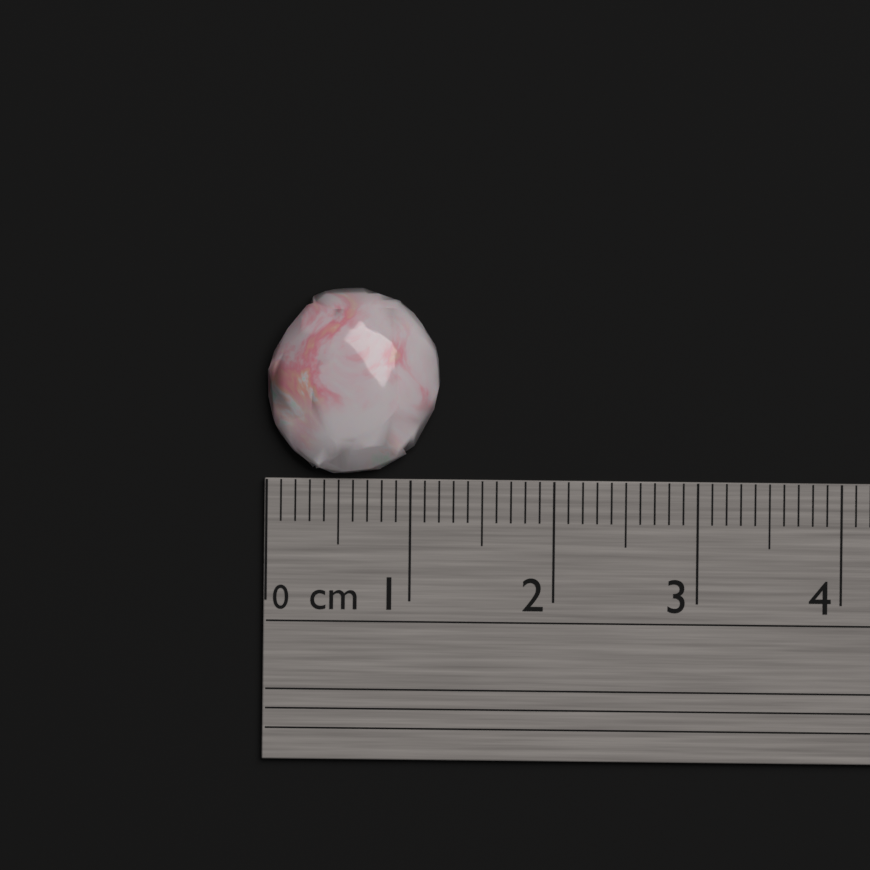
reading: 1.2 cm
